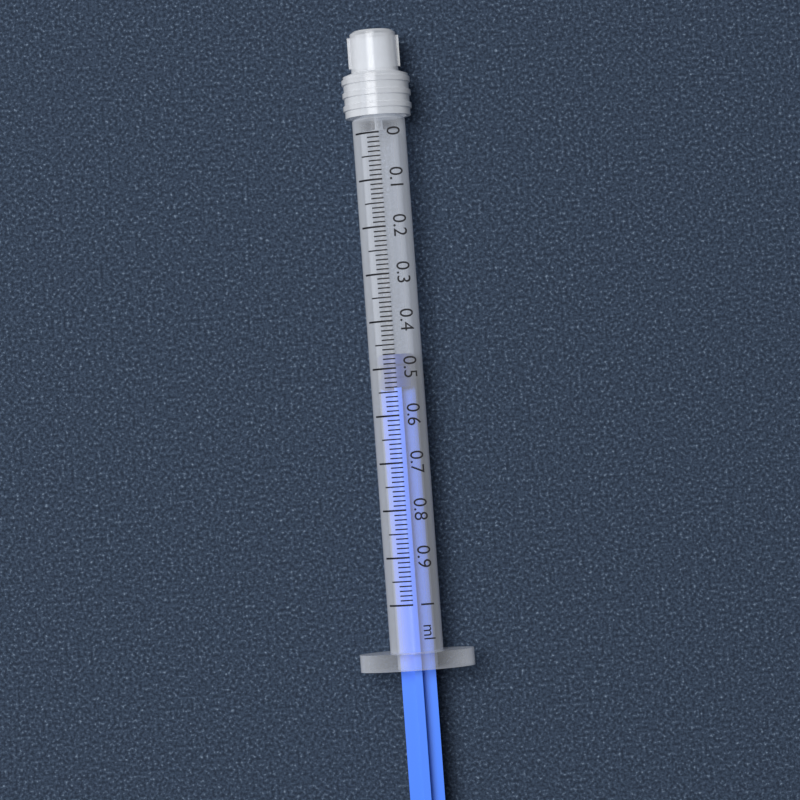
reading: 0.47 ml
